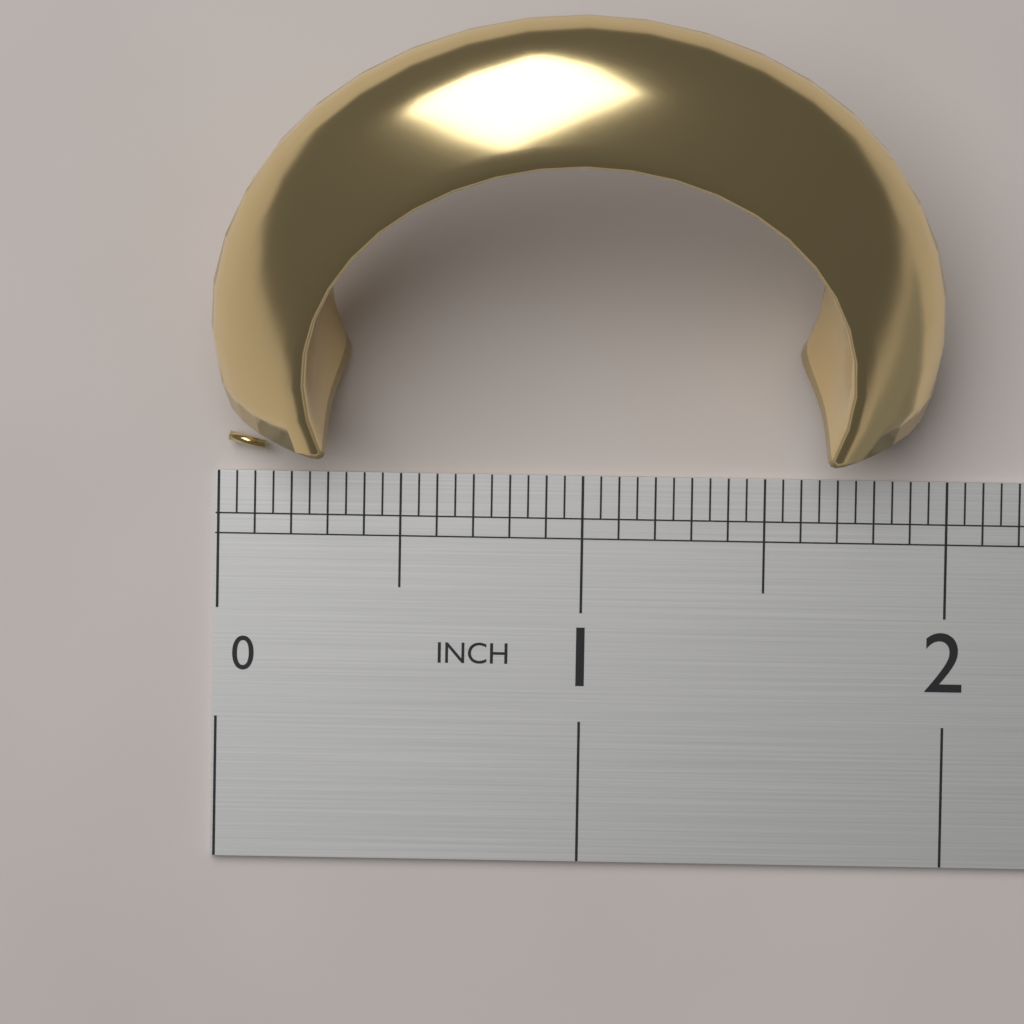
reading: 1.95 in
